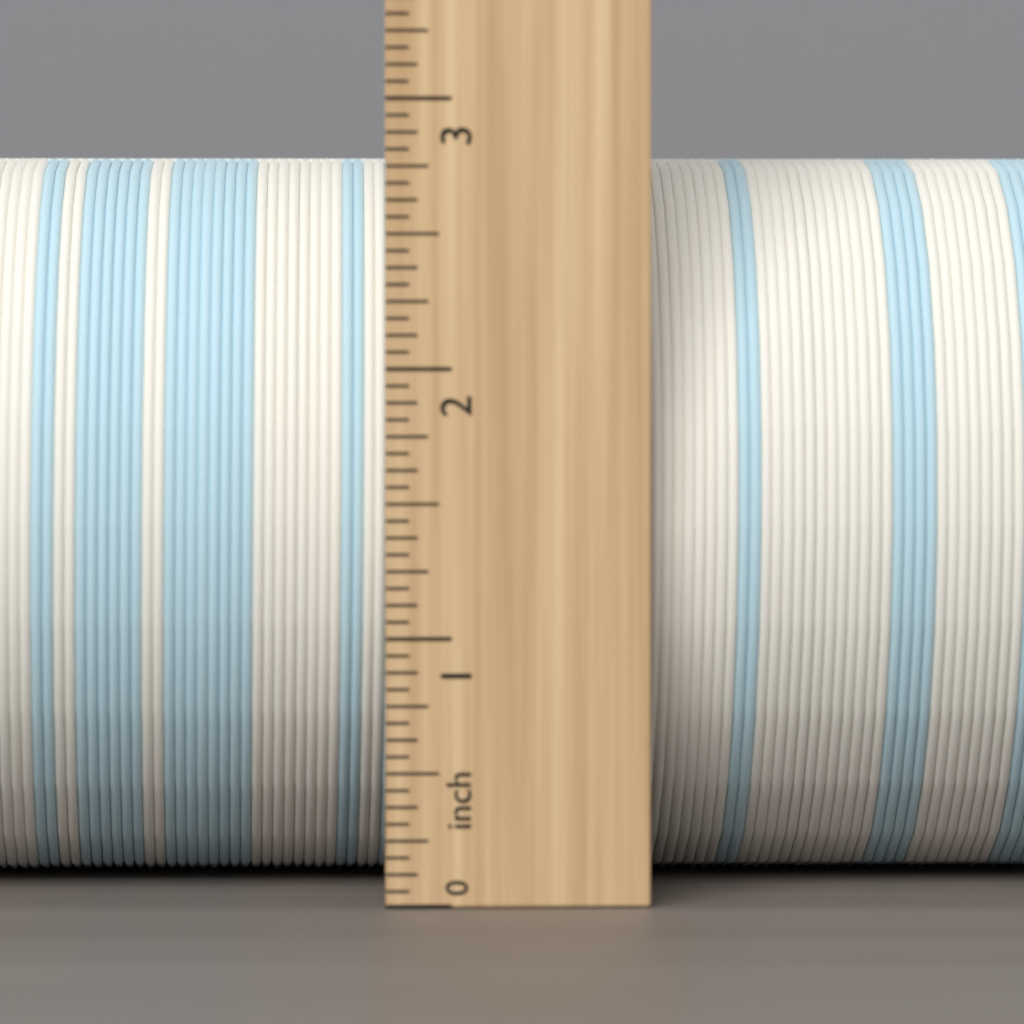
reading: 2.8125 inch
